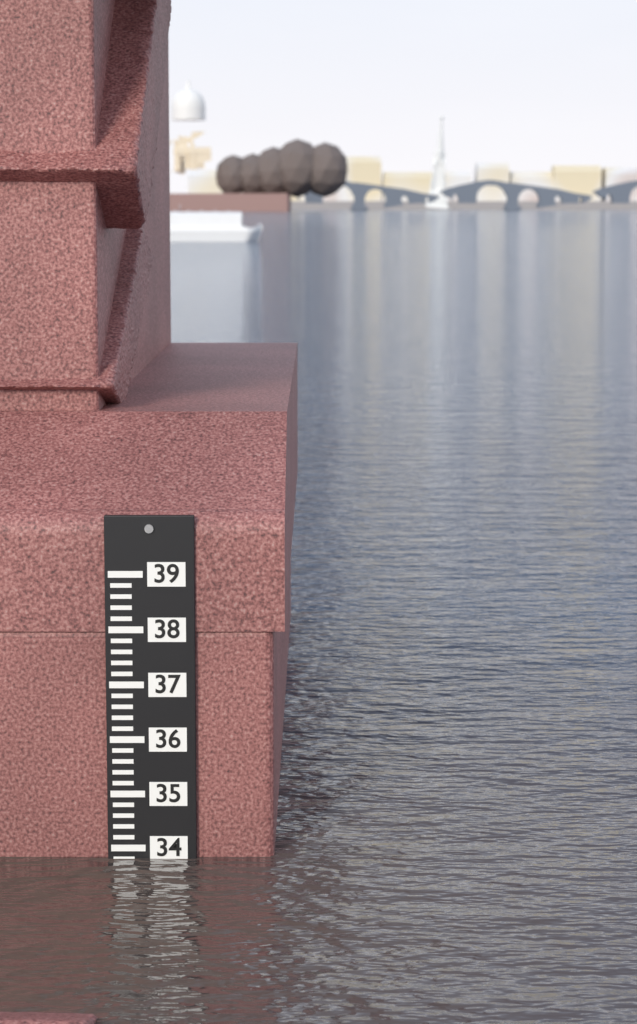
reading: 33.8 (no unit)
